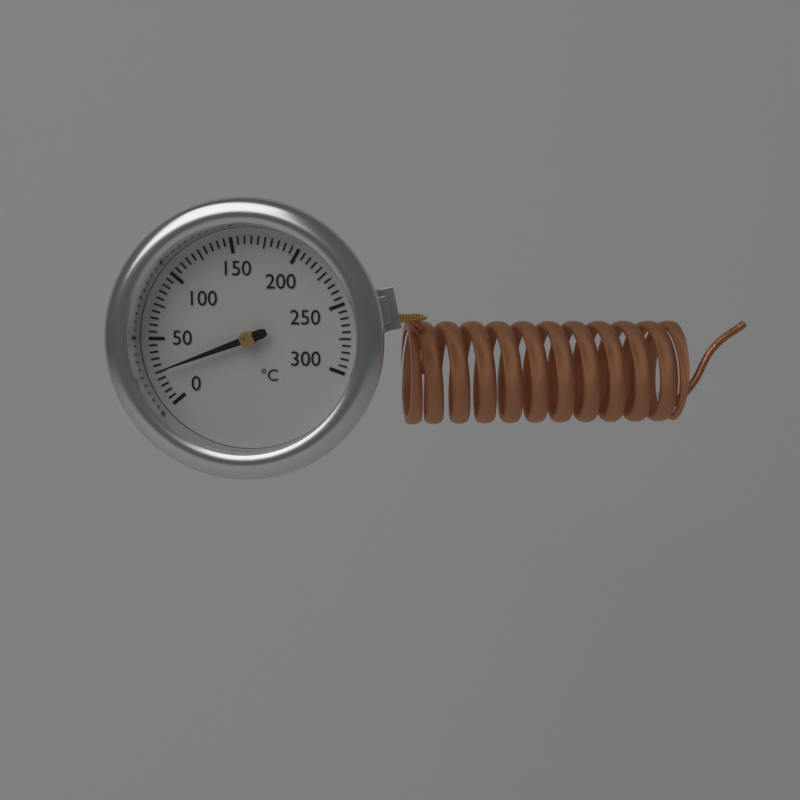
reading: 25 °C
